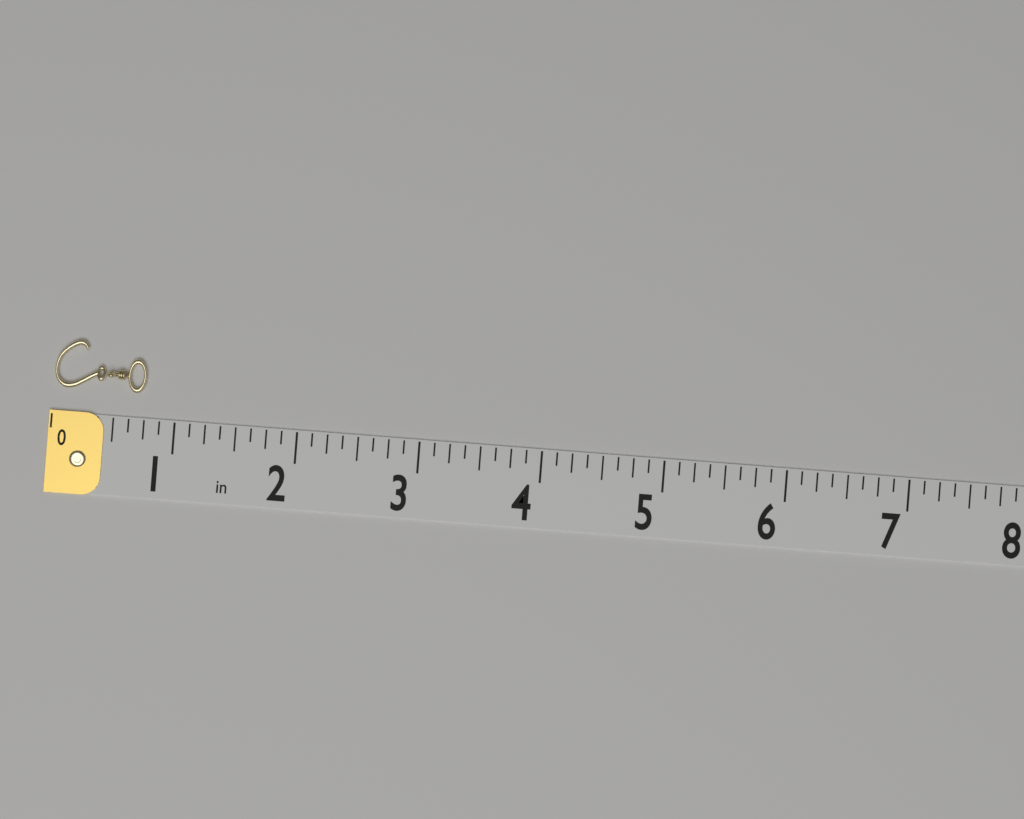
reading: 0.750 in
